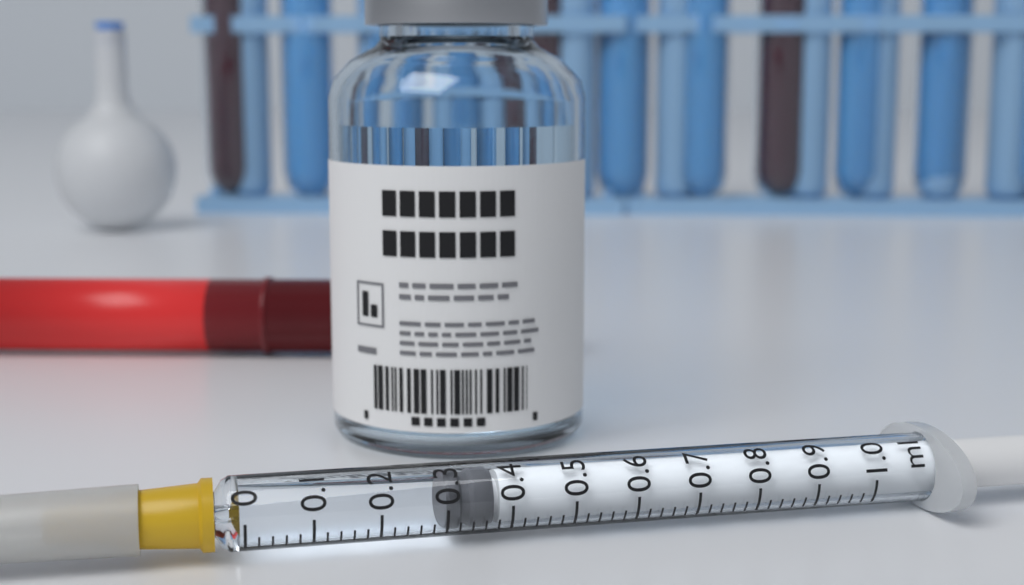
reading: 0.30 ml
